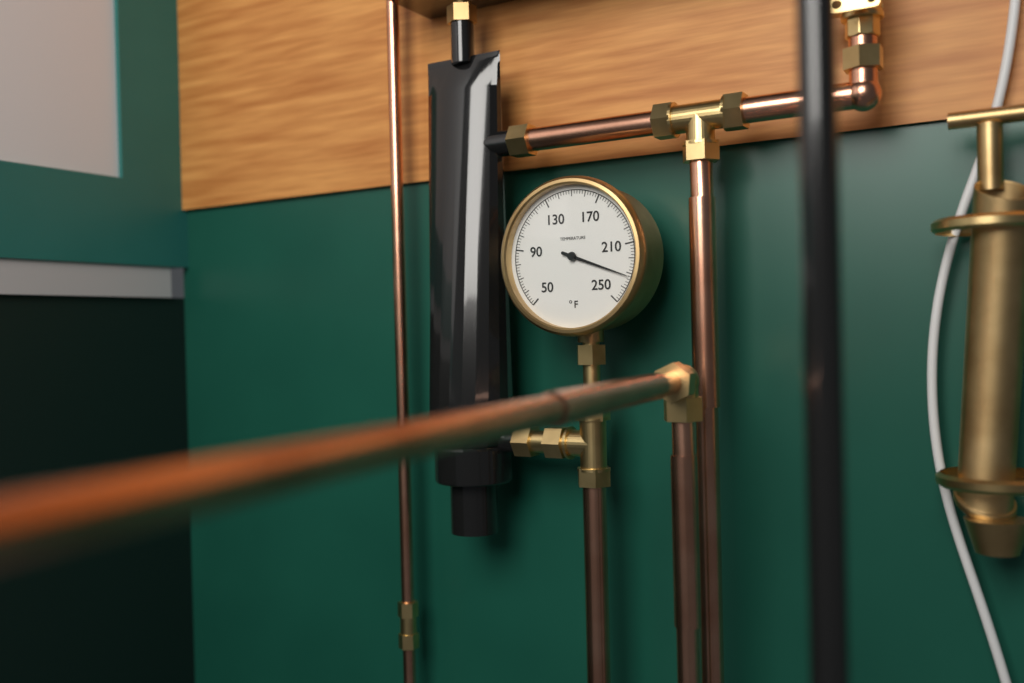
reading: 232 °F
